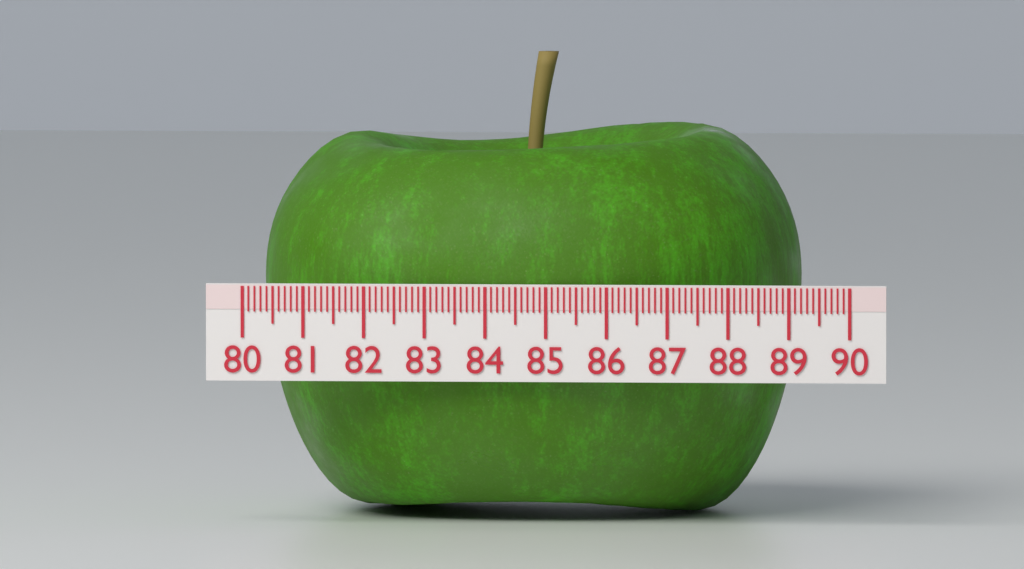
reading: 88.9 (no unit)
